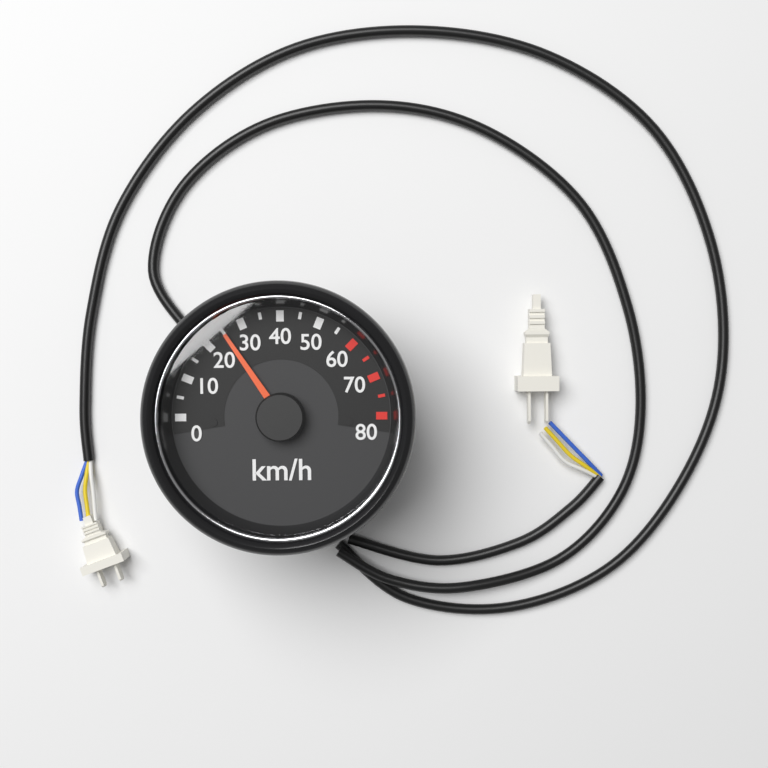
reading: 25 km/h
